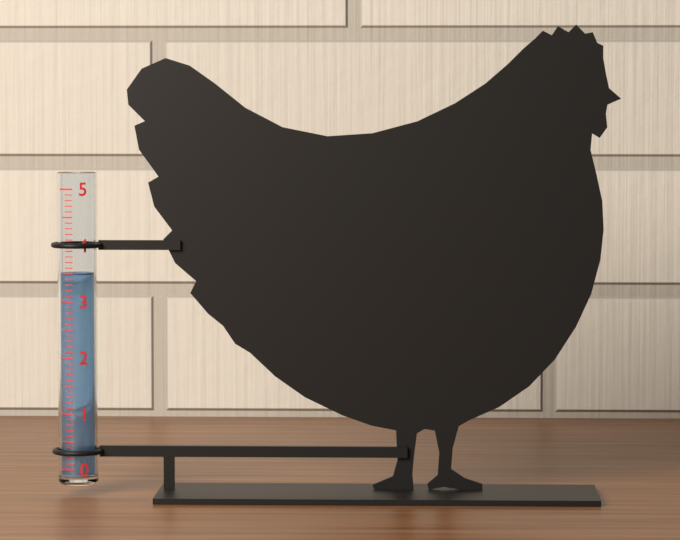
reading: 3.5 (no unit)
